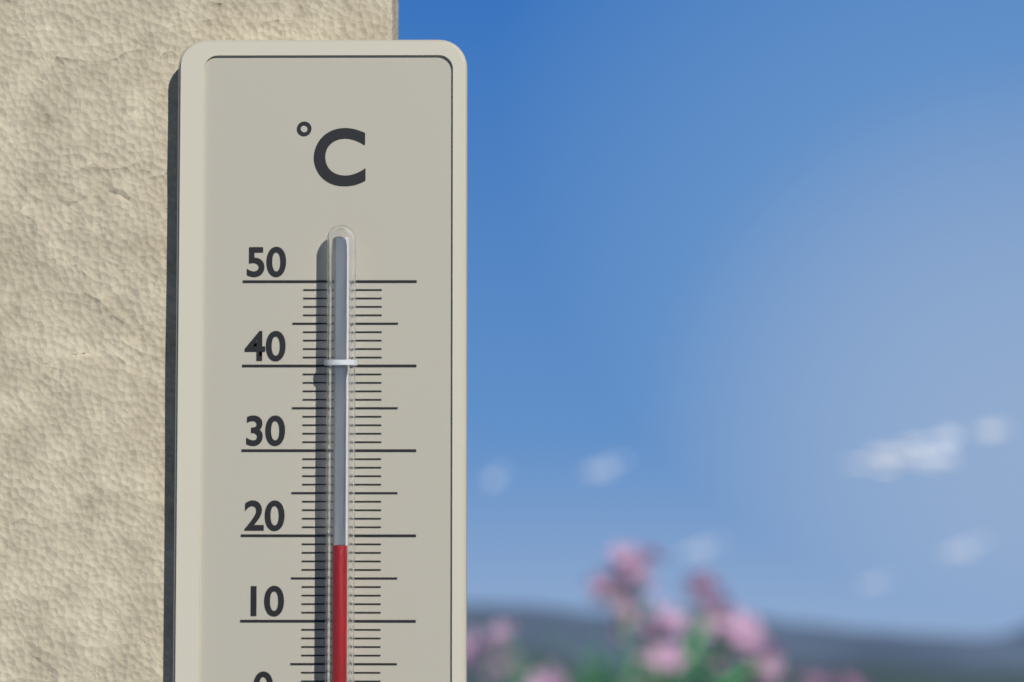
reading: 19 °C
